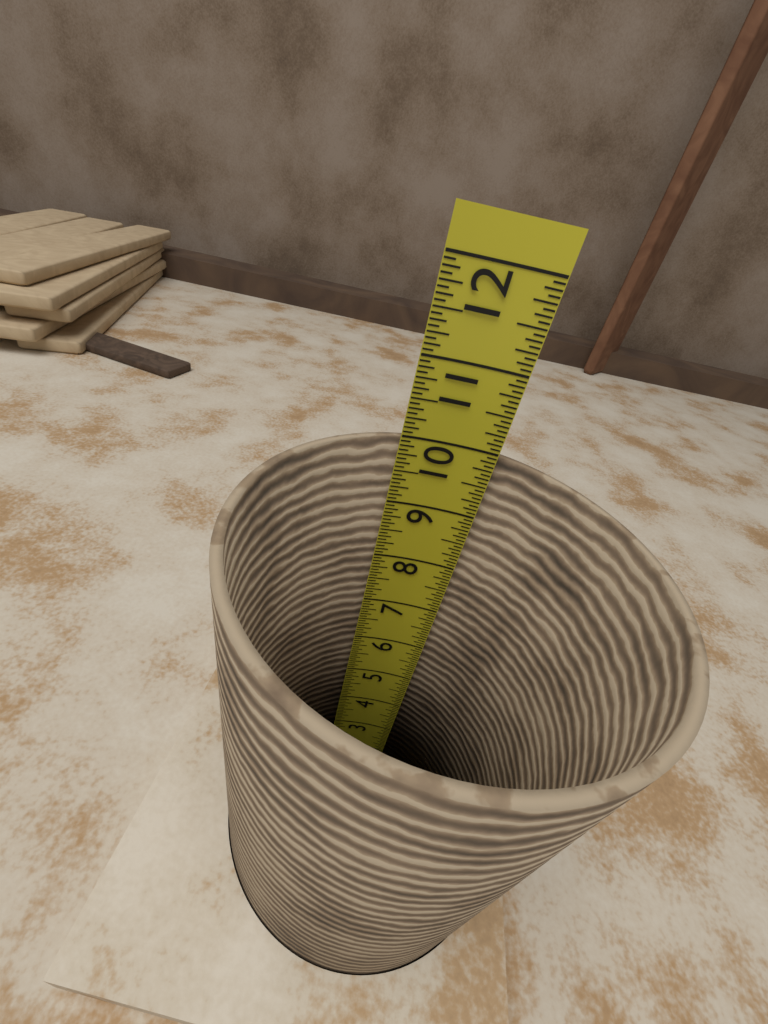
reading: 9.9375 in
